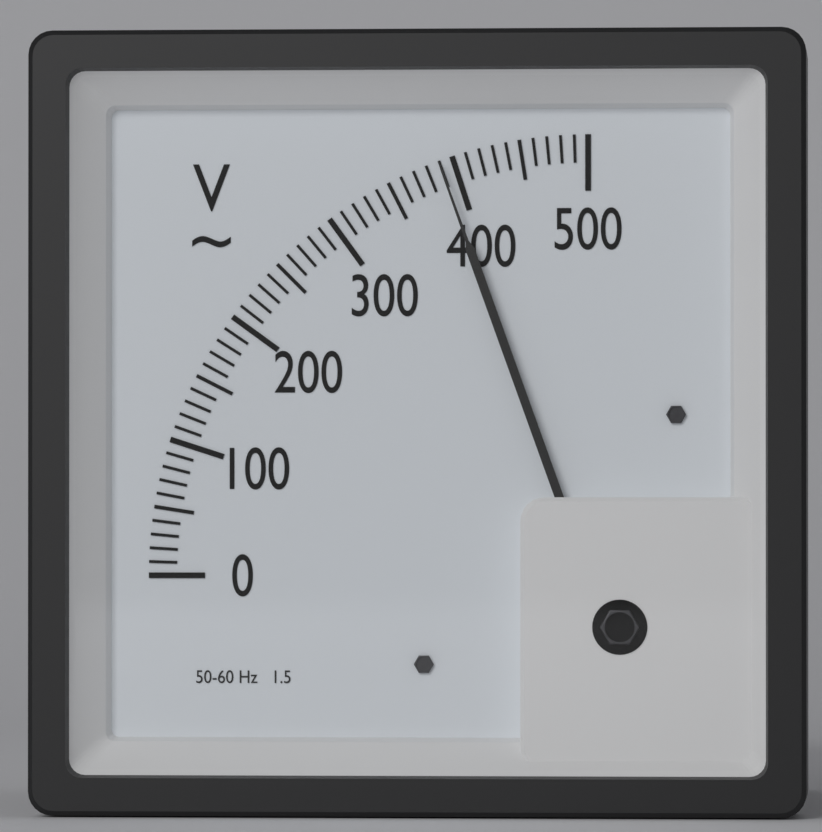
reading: 390 V
